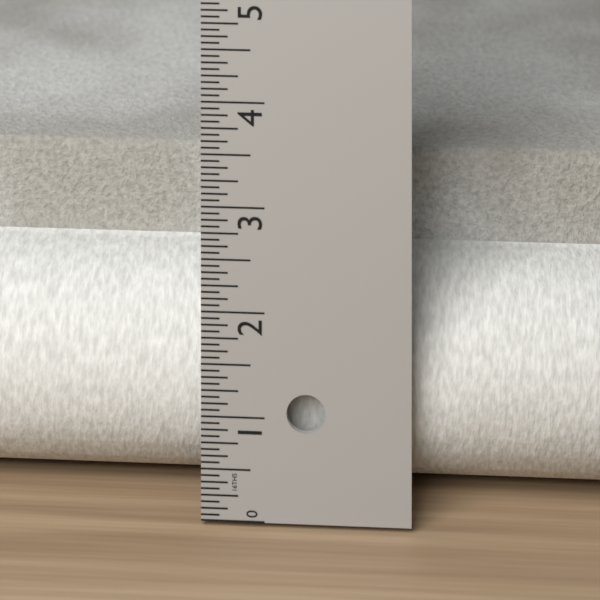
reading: 3.0000 in
